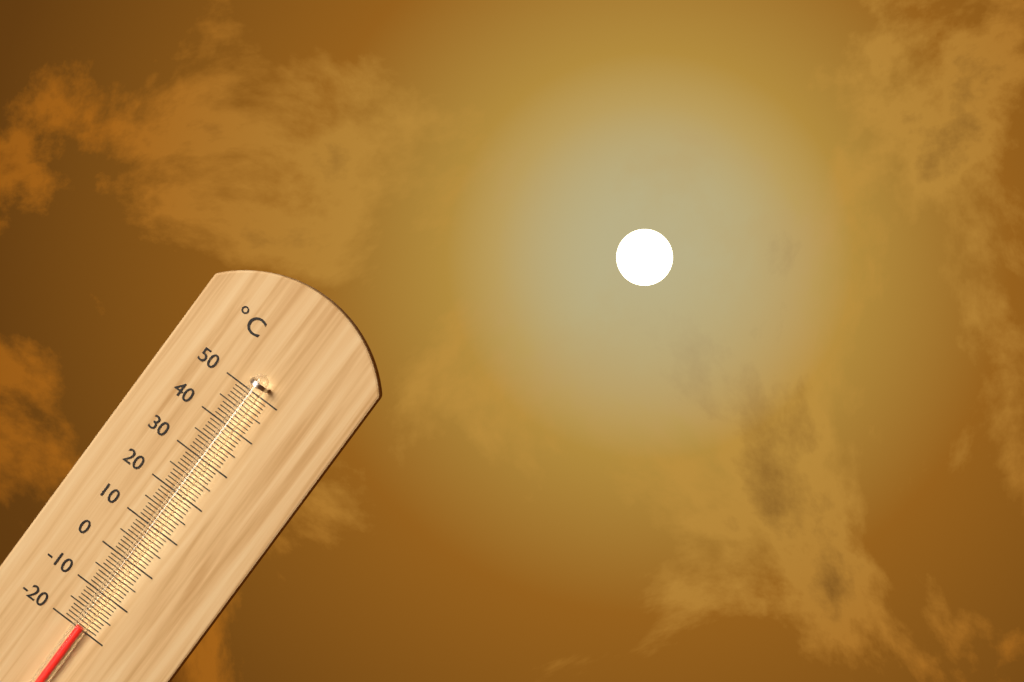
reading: -19 °C
